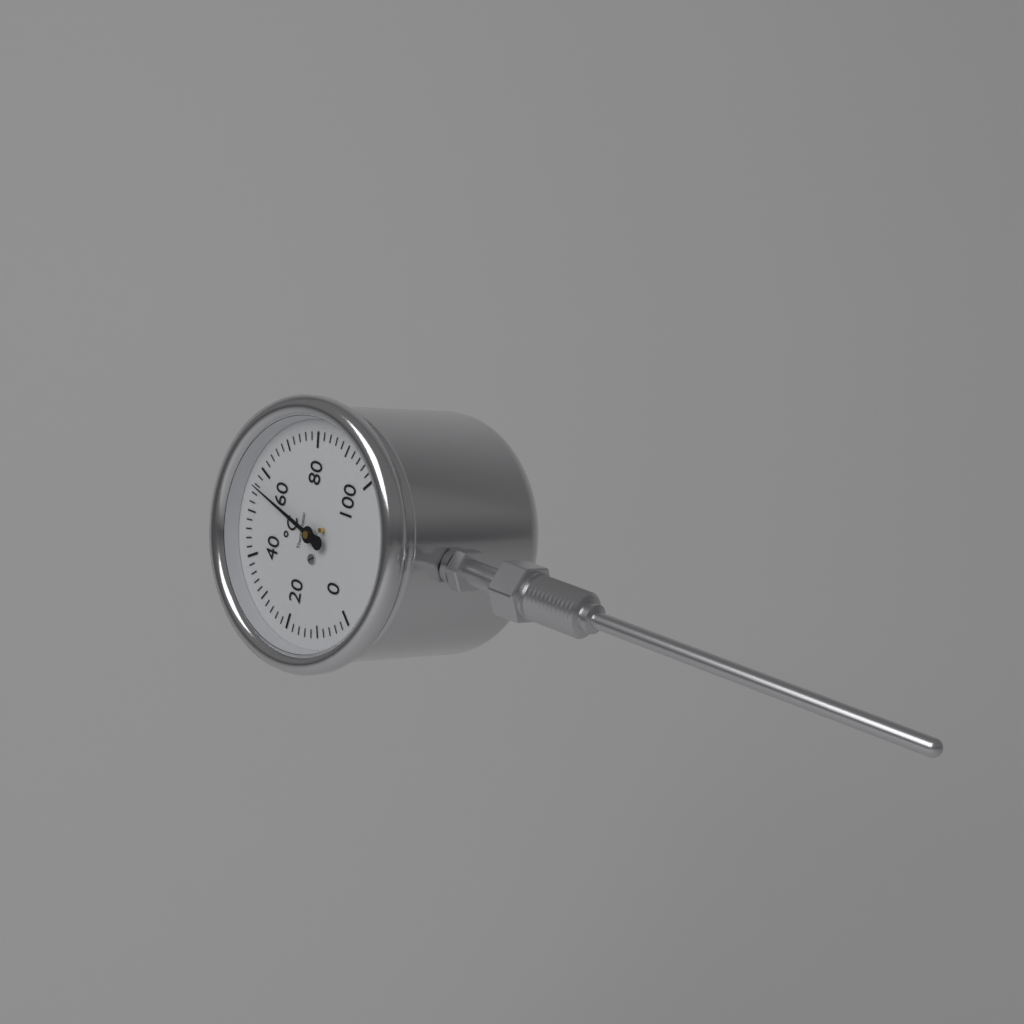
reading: 56 °C
